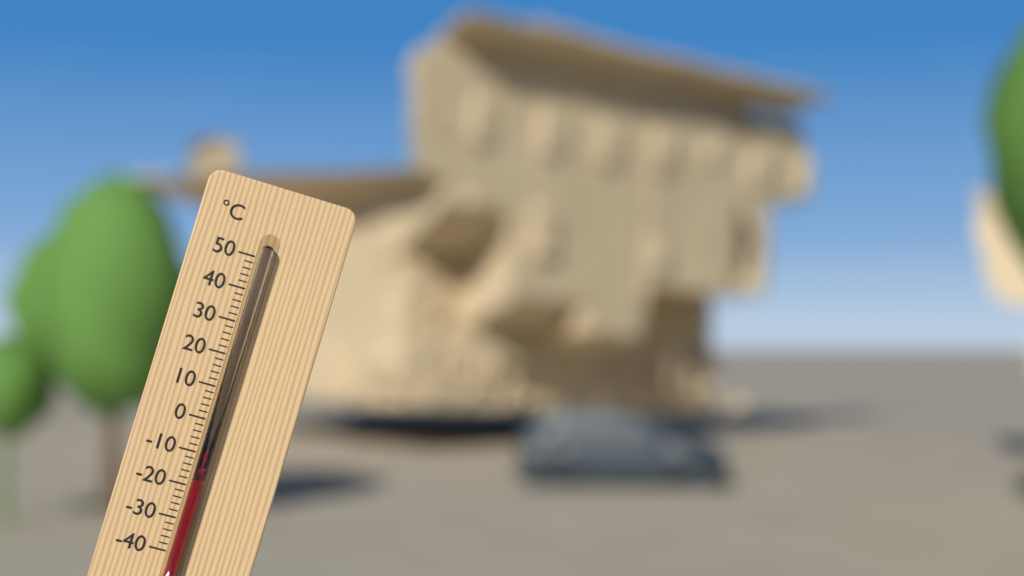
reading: -18 °C
